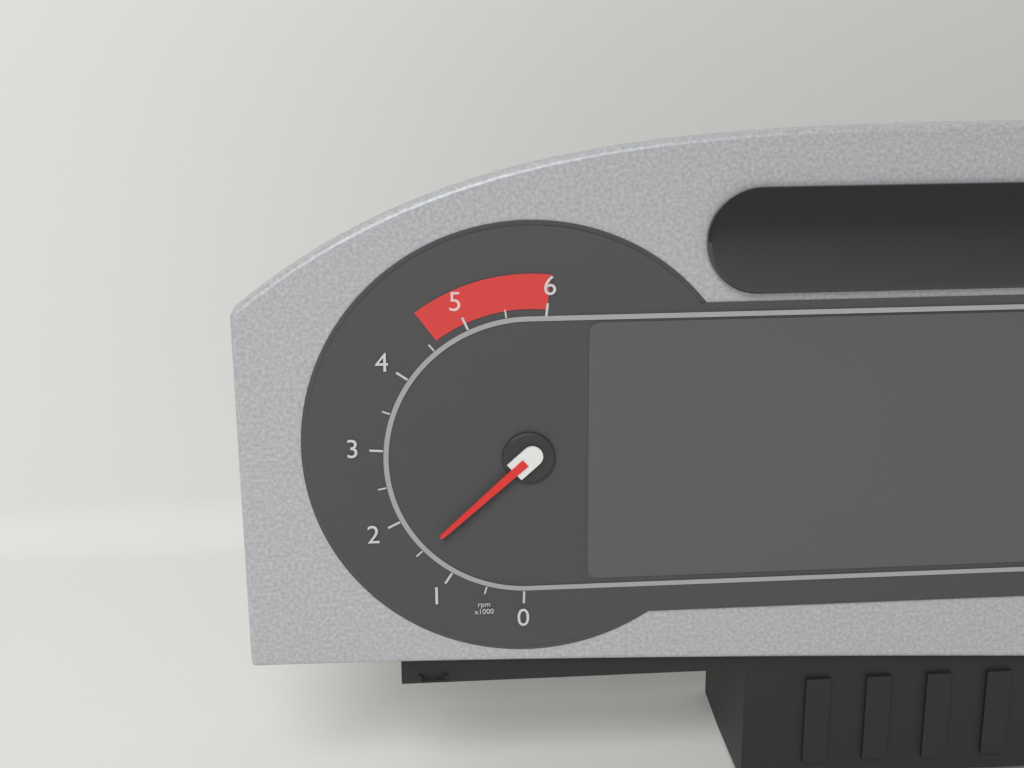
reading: 1.5 rpm x1000
